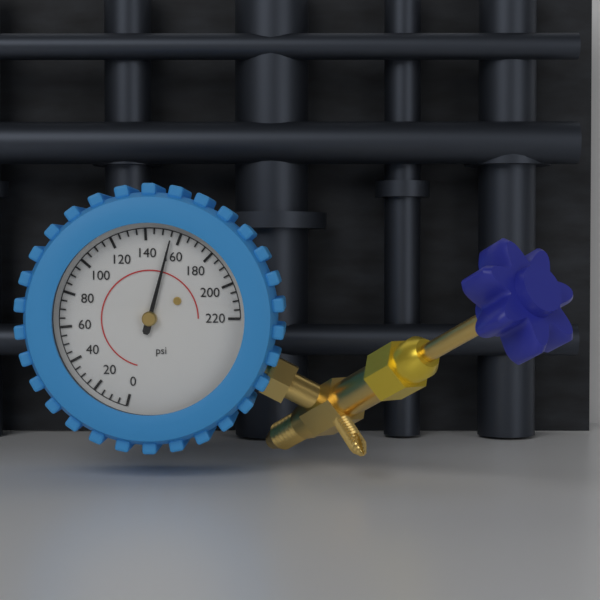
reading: 155 psi
